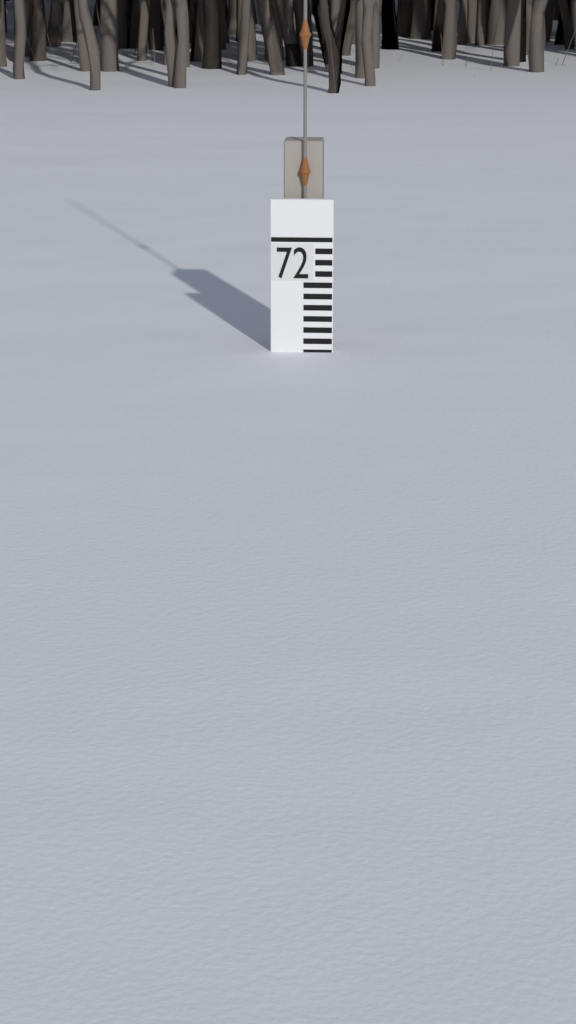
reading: 62 (no unit)
